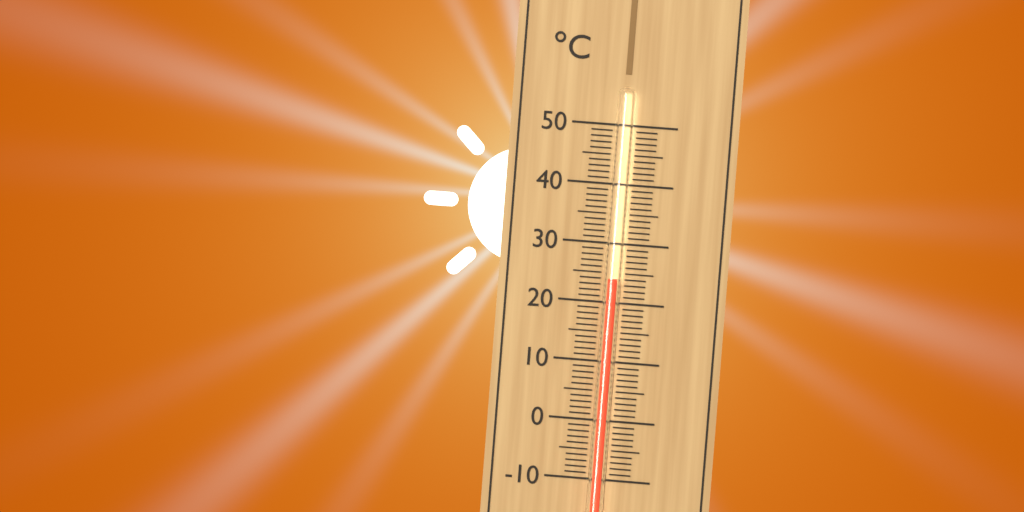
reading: 24 °C
